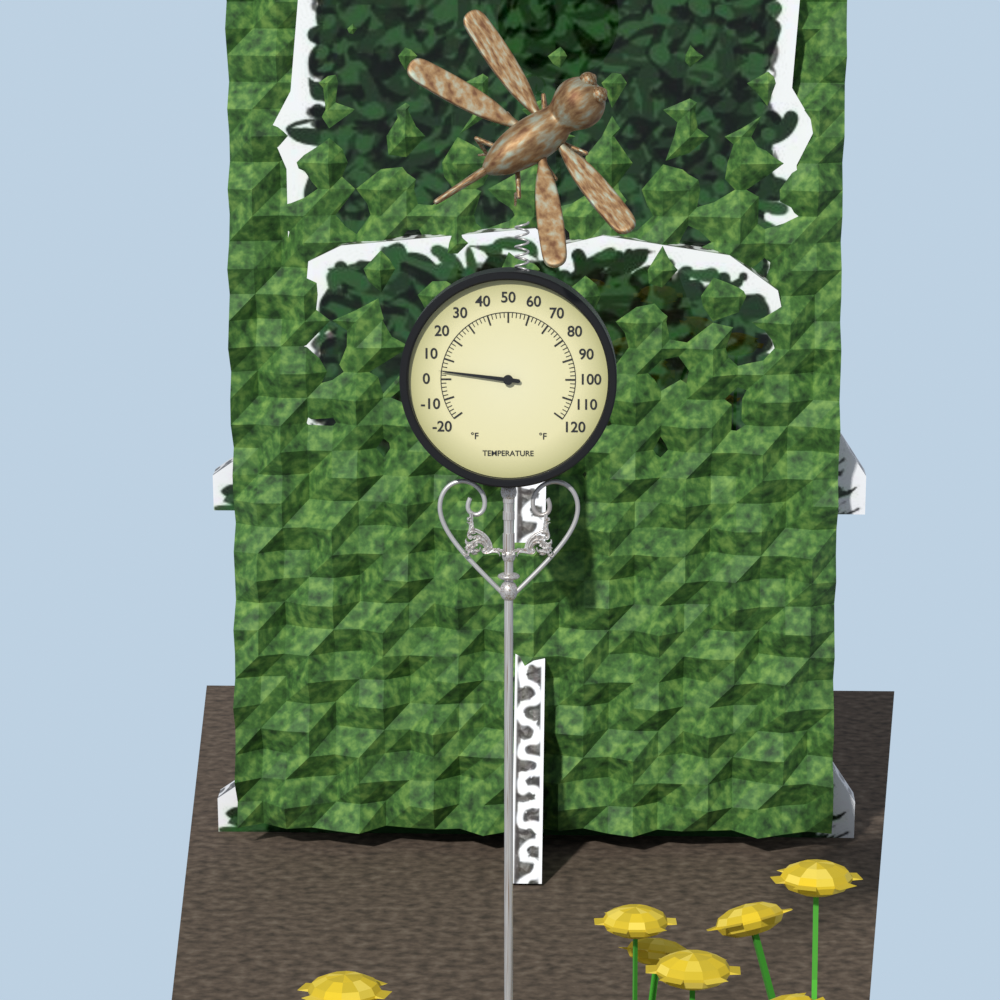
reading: 4 °F
